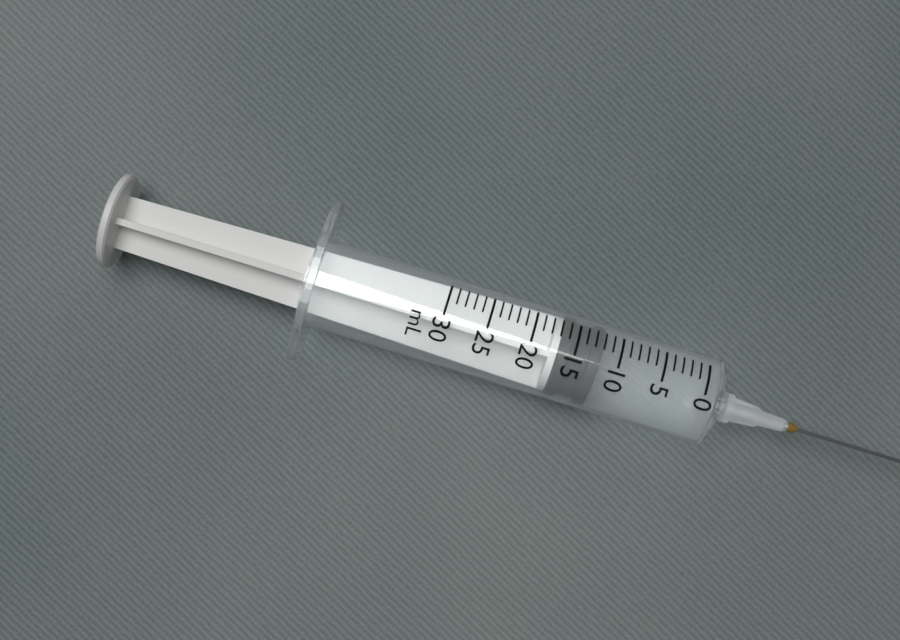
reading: 12 mL
